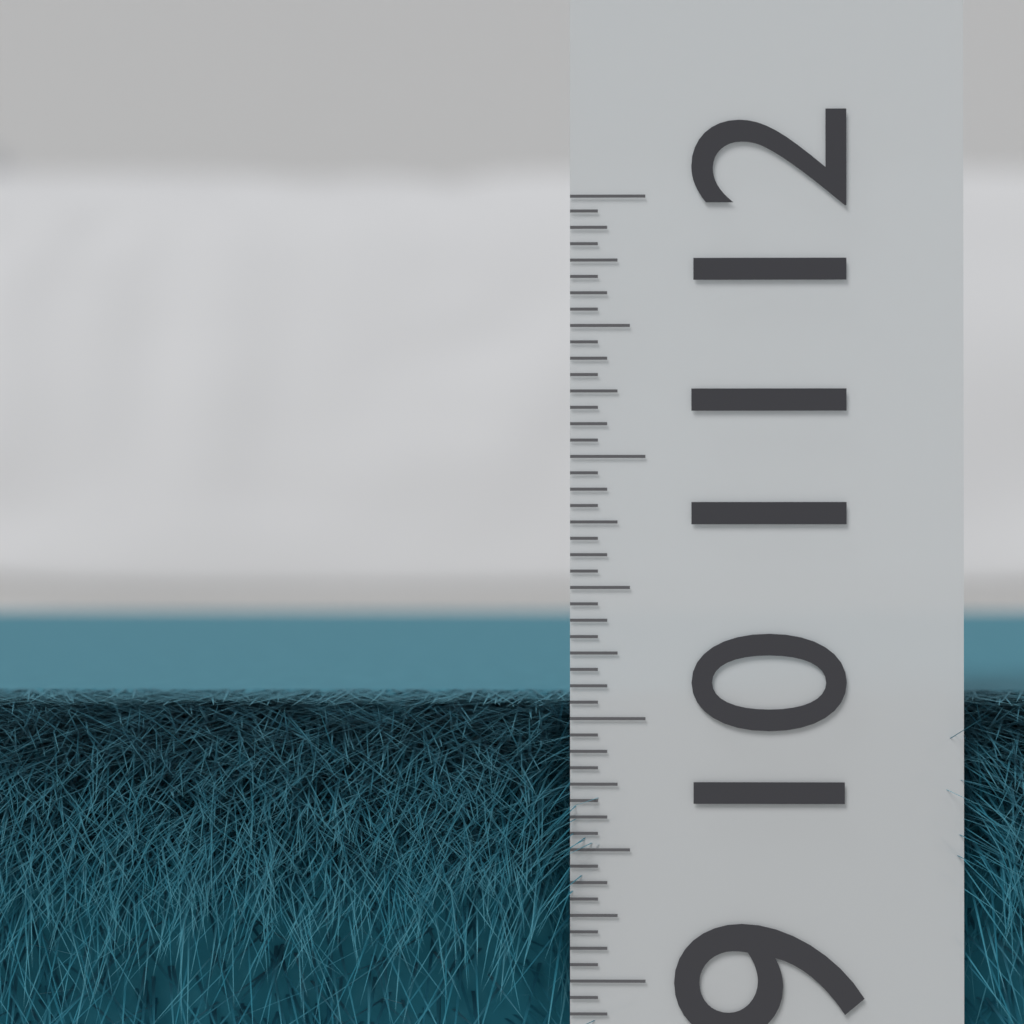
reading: 10.0625 (no unit)
